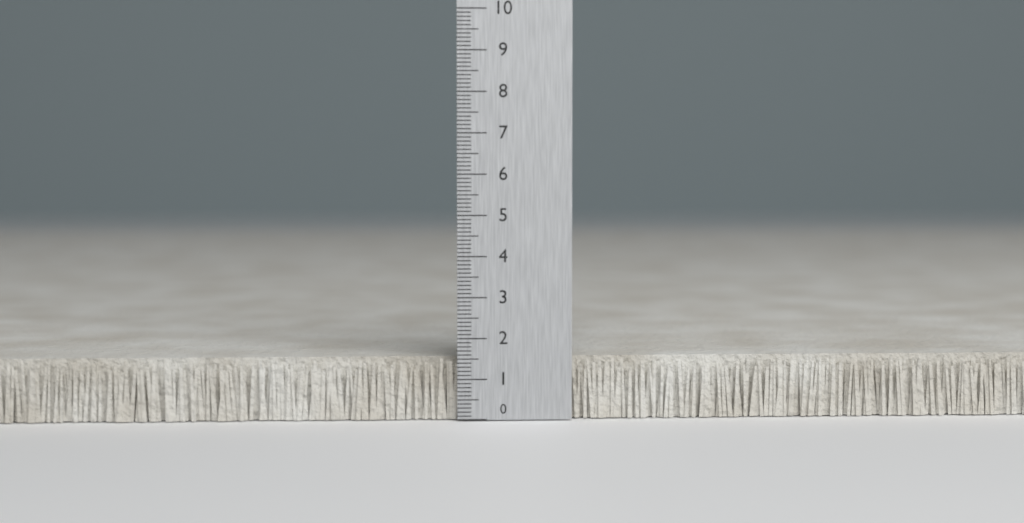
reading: 1.5 (no unit)
